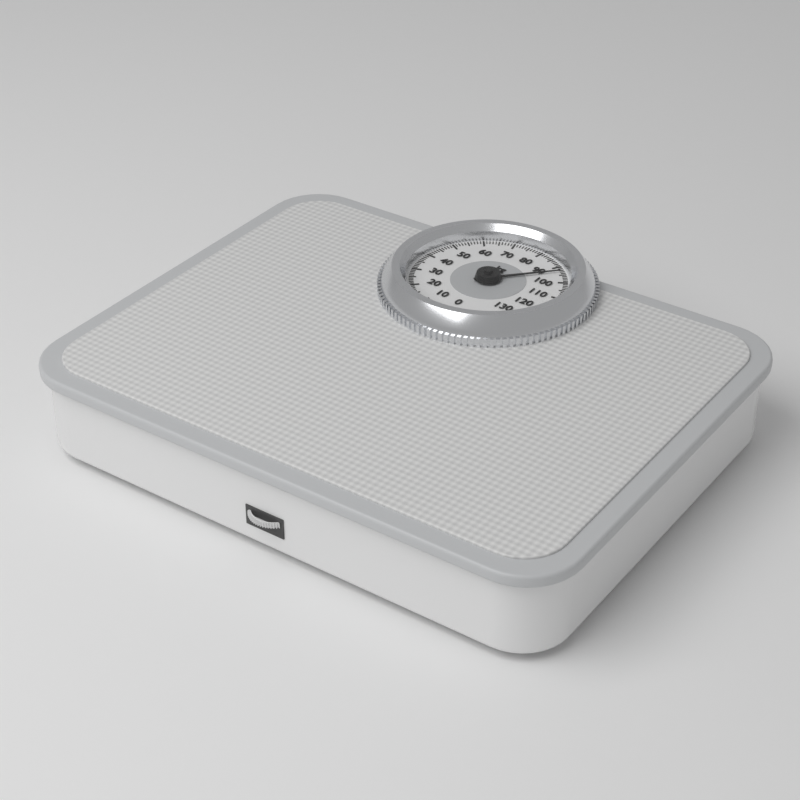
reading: 93 kg
